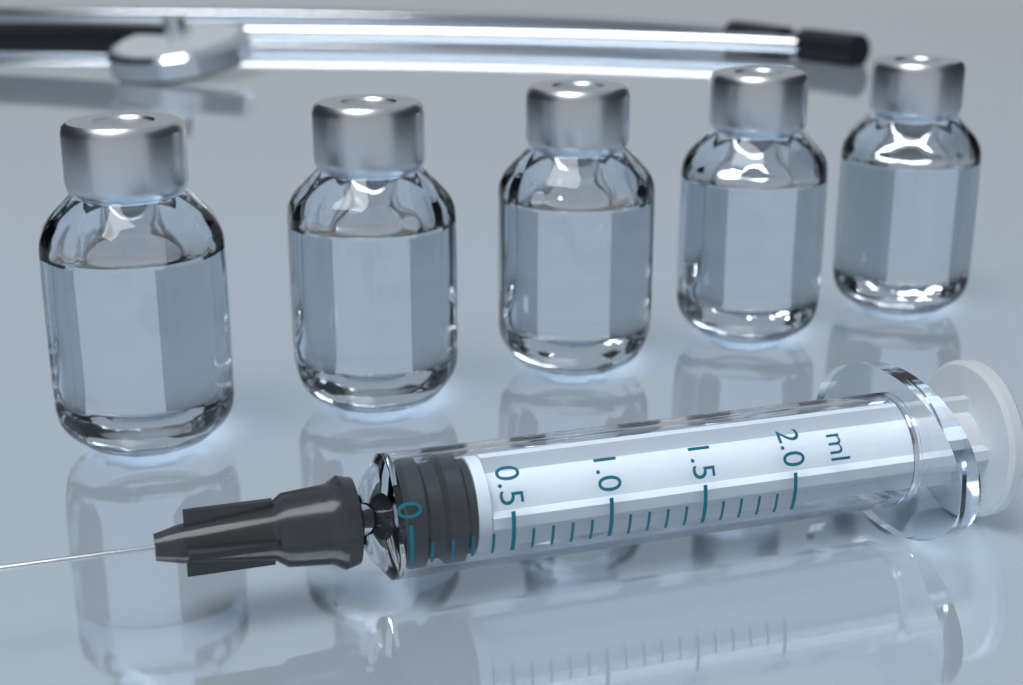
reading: 0.0 ml
